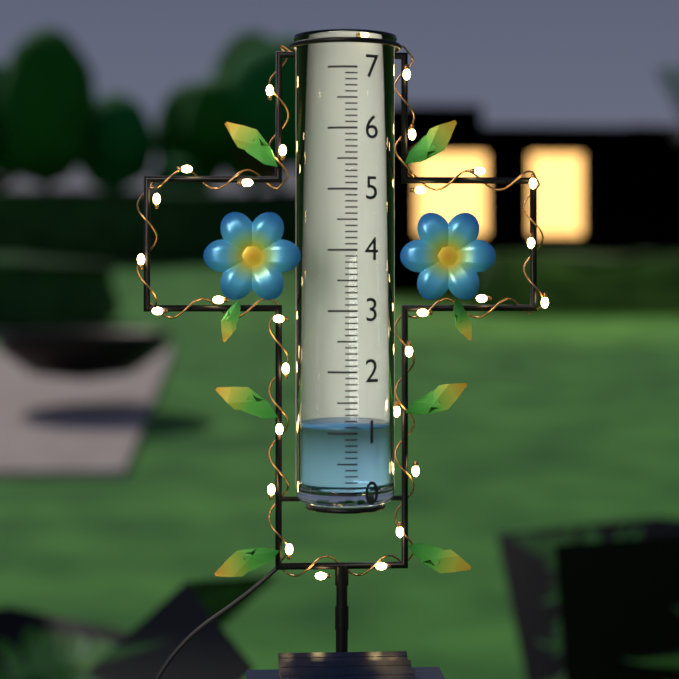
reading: 1.1 (no unit)
